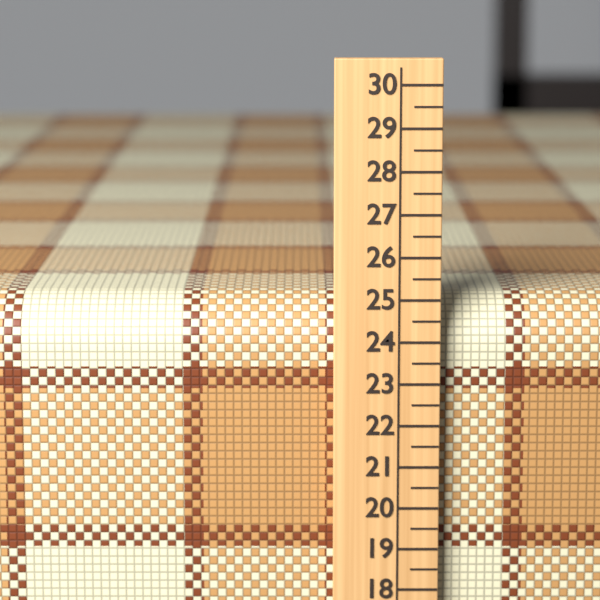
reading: 25.0 (no unit)
